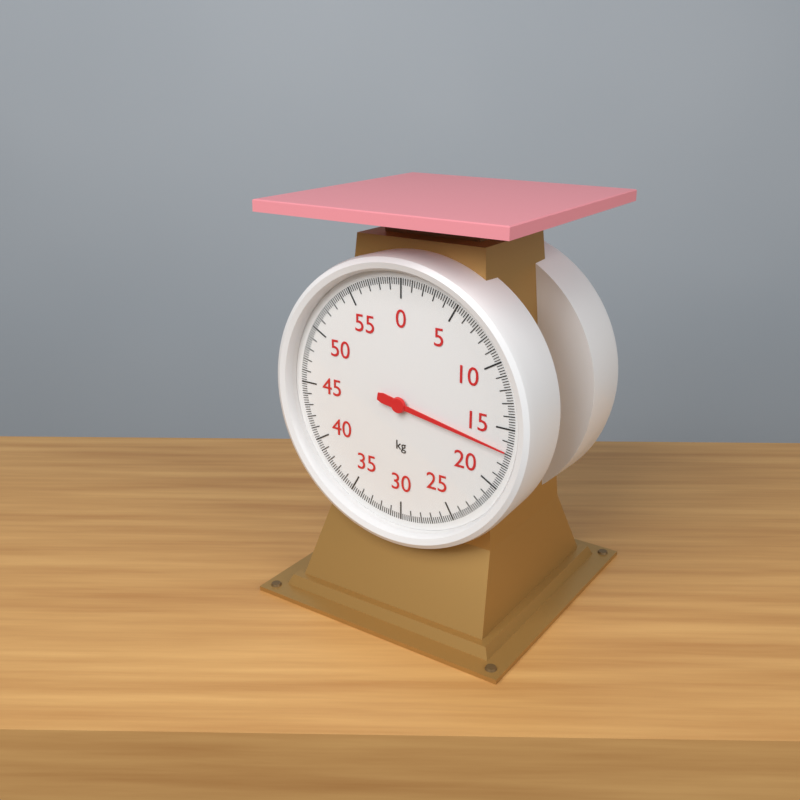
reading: 16.8 kg
